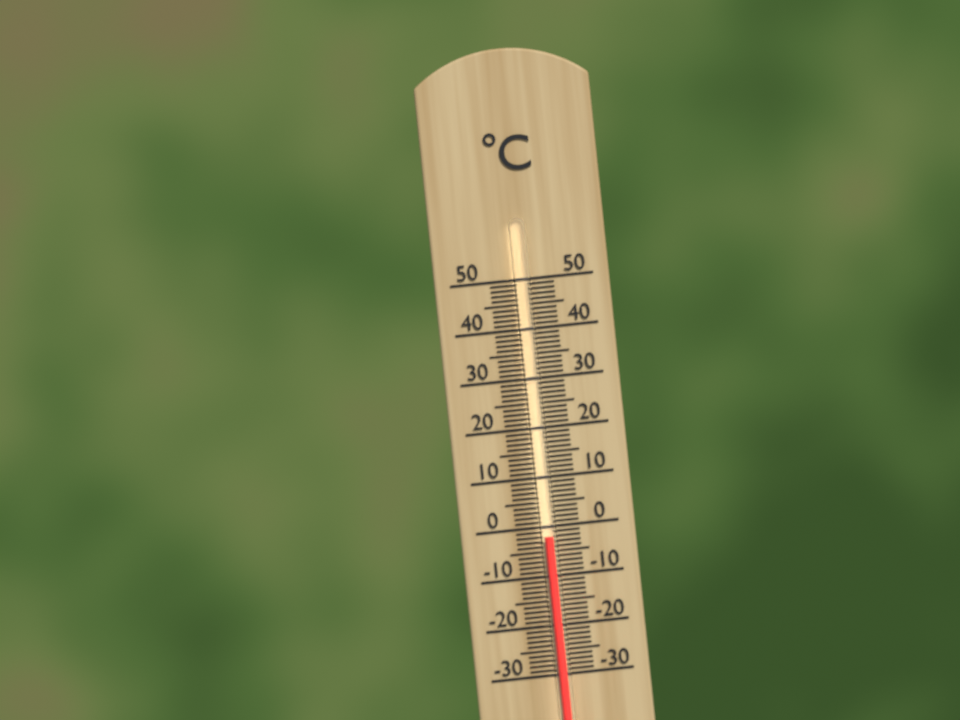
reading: -2 °C
